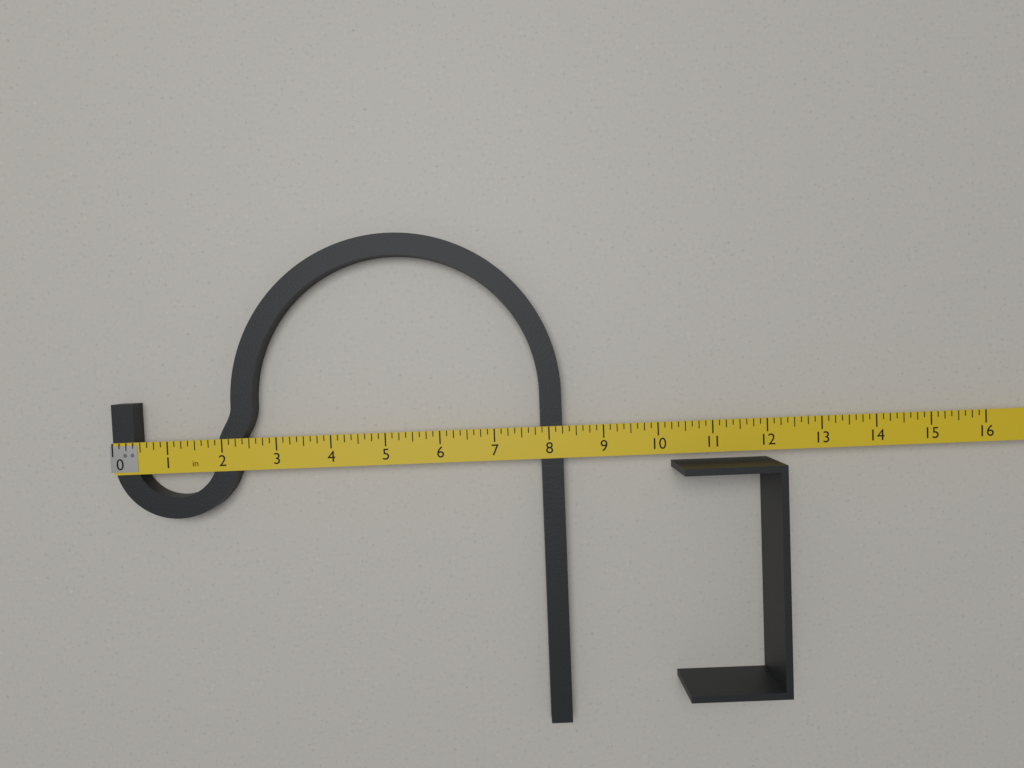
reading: 8.250 in
